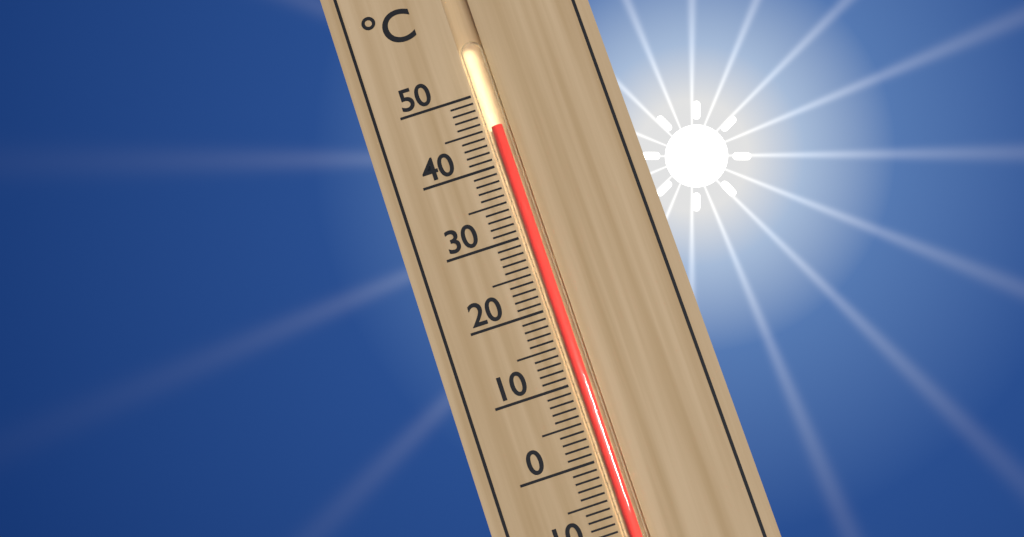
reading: 45 °C
